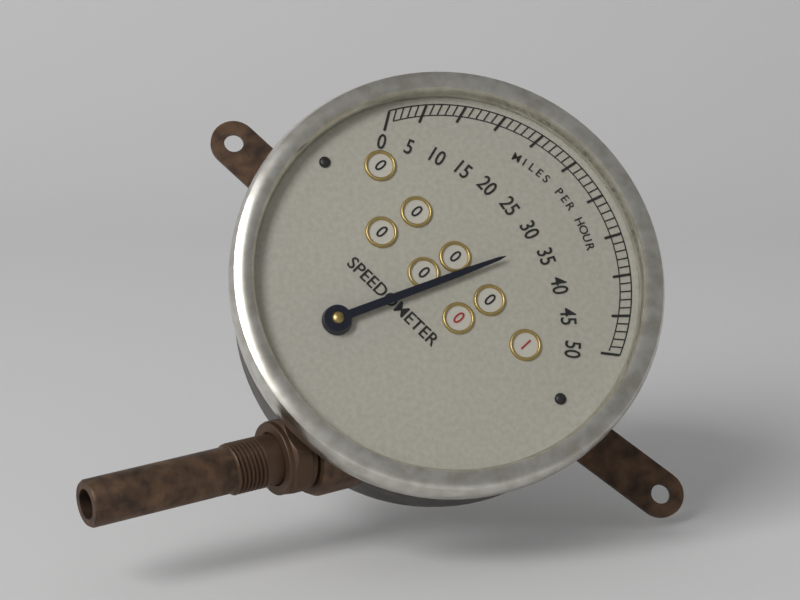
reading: 33 mph
